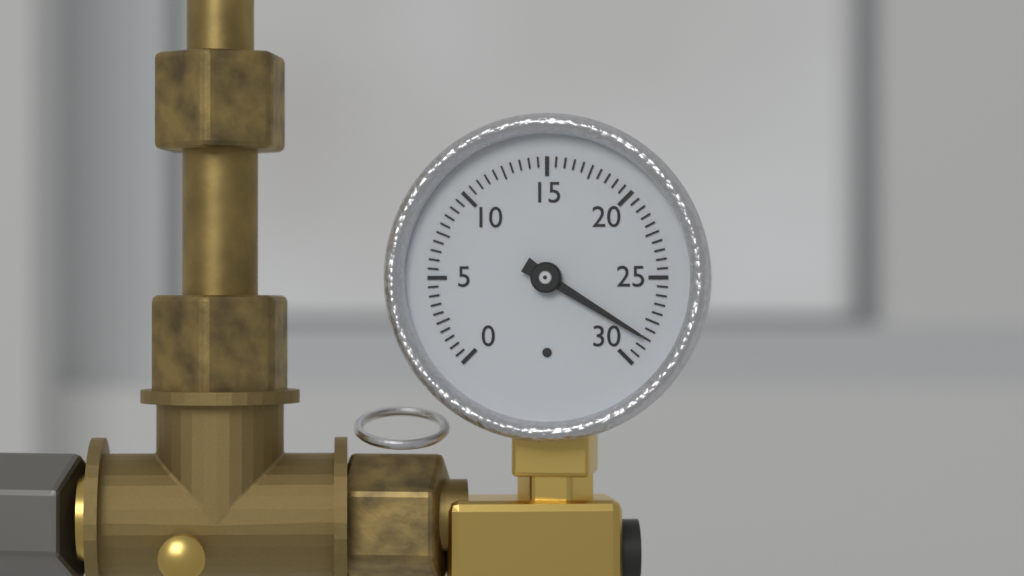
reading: 28.5 (no unit)
